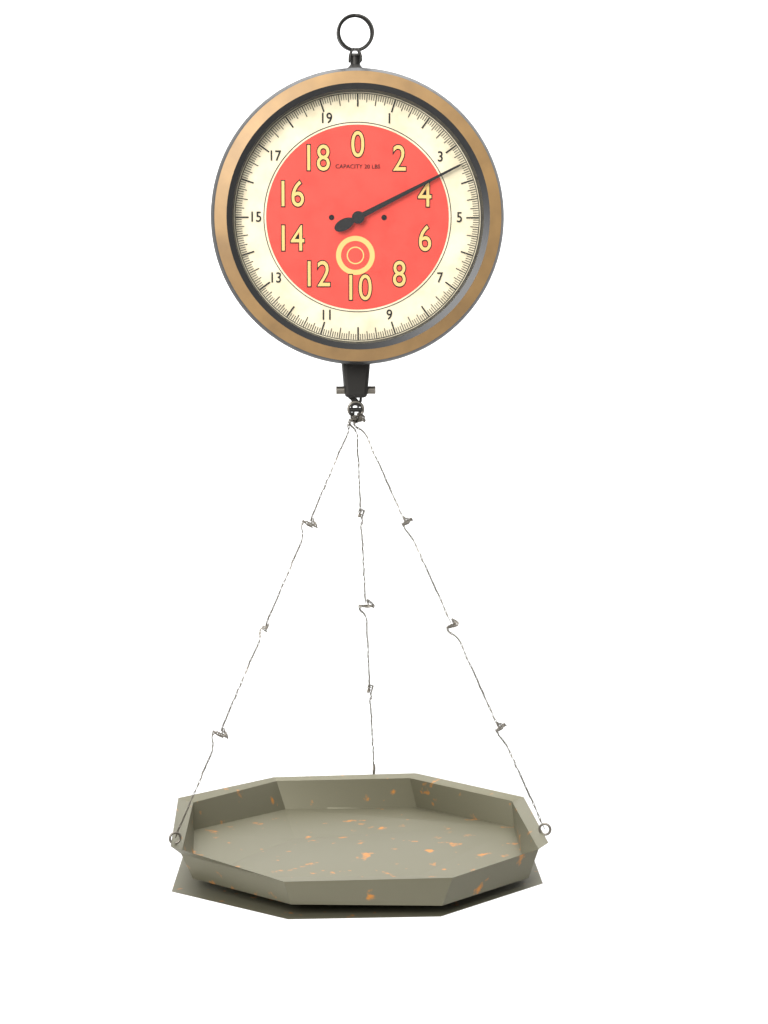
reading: 3.5000 lbs
